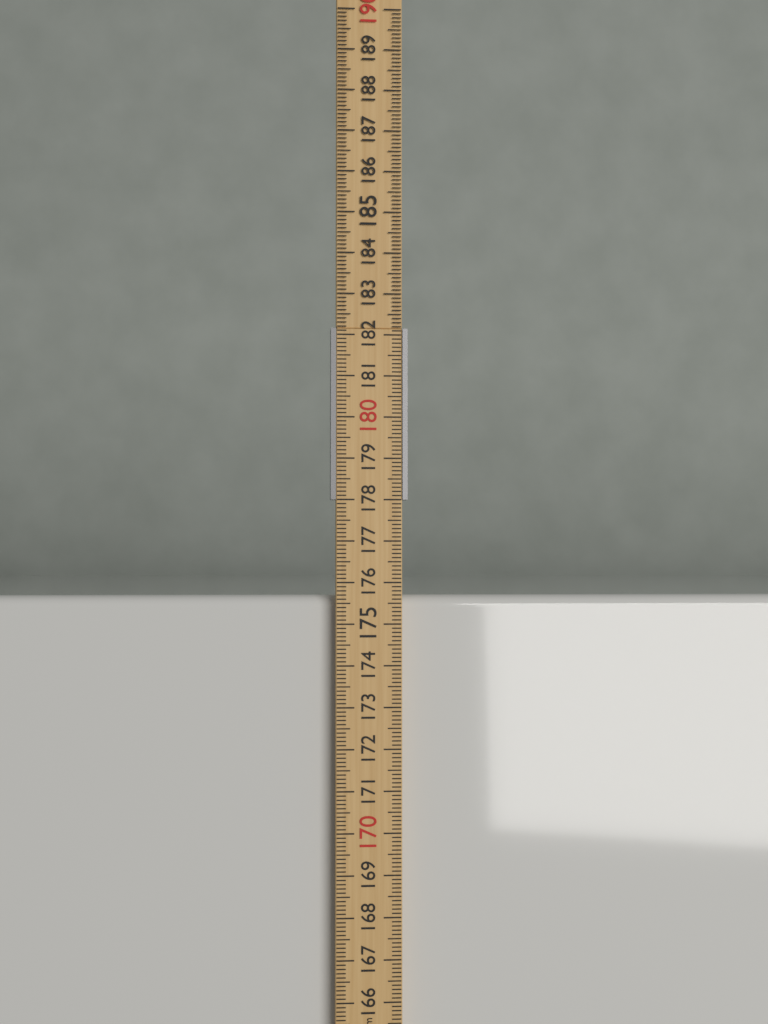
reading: 175.7 cm
